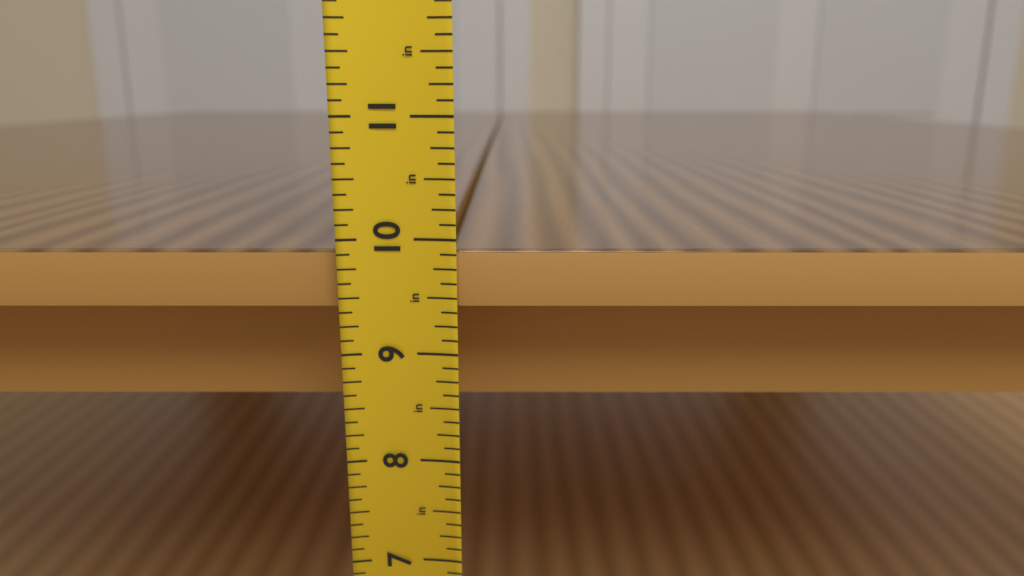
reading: 9.875 in
